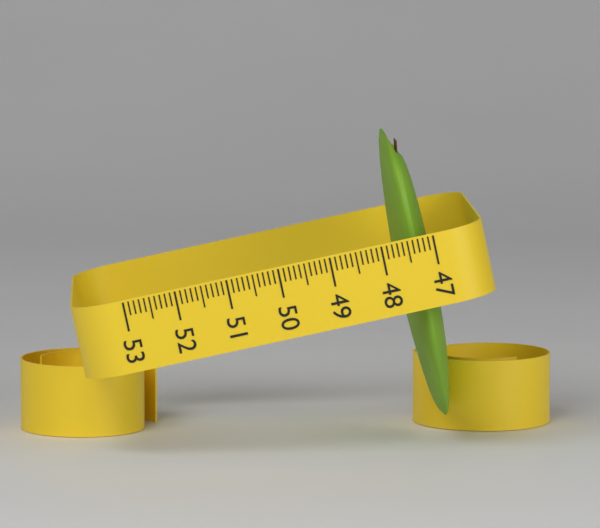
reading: 47.7 (no unit)
